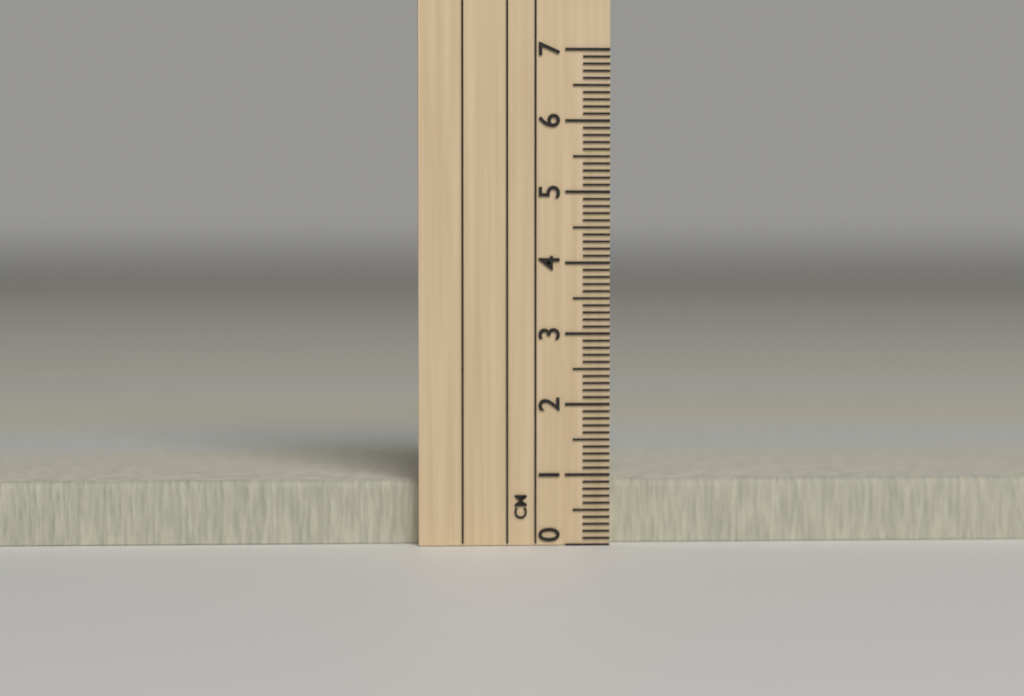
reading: 0.9 cm
